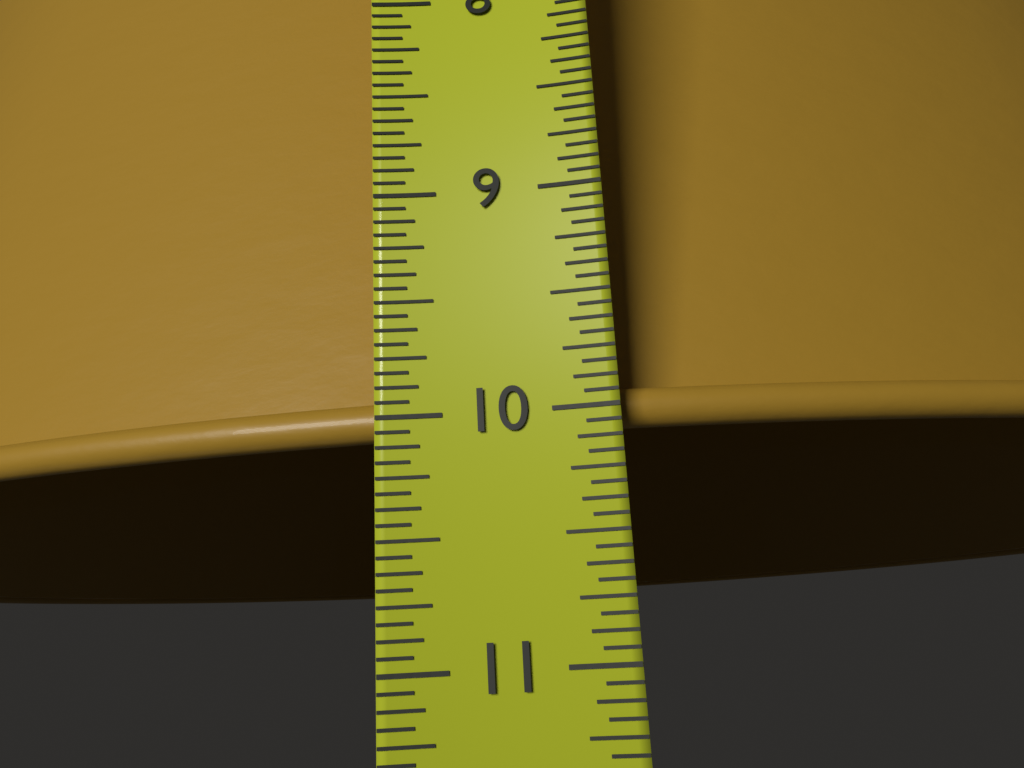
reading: 10.0625 in
